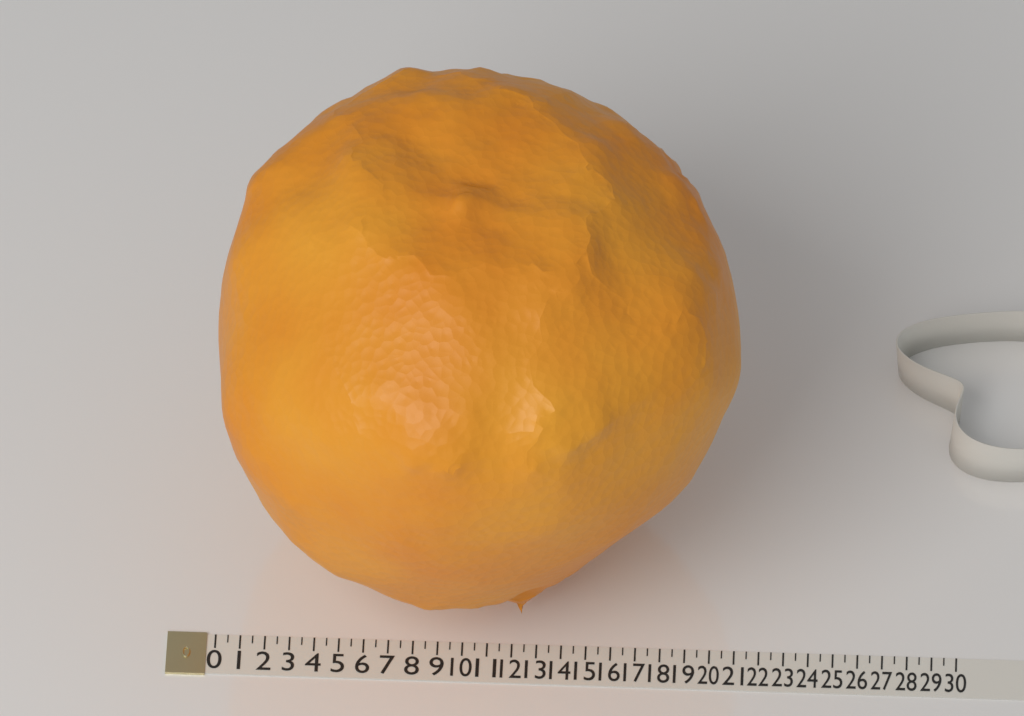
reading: 21.0 (no unit)
